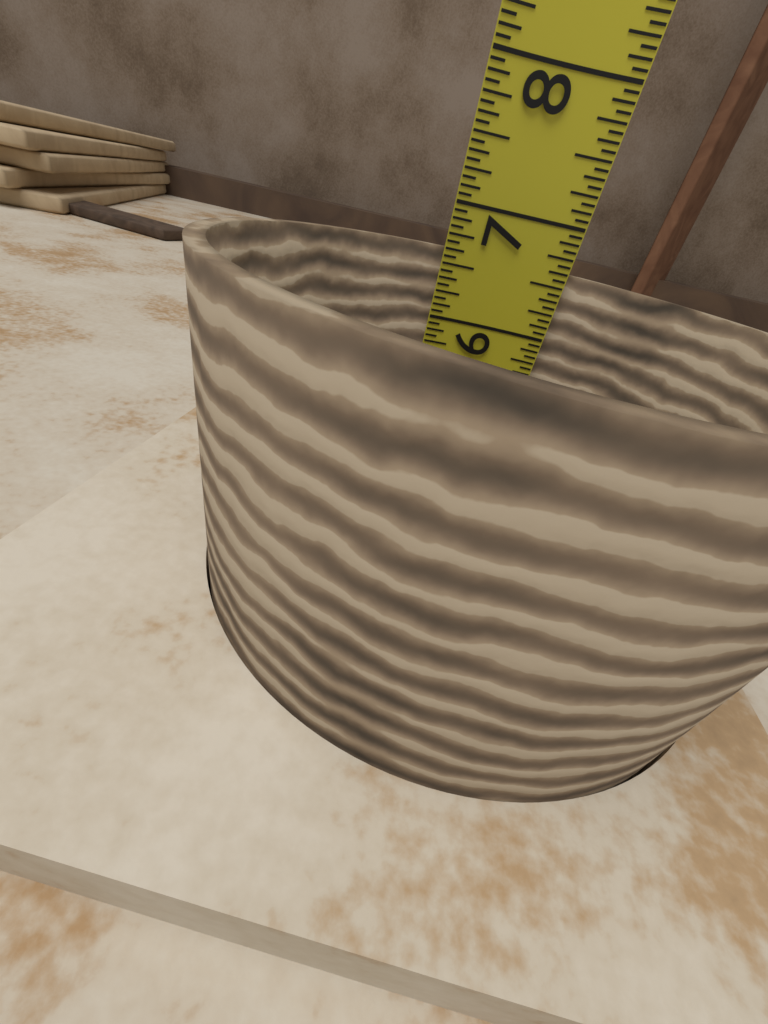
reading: 6.6250 in
